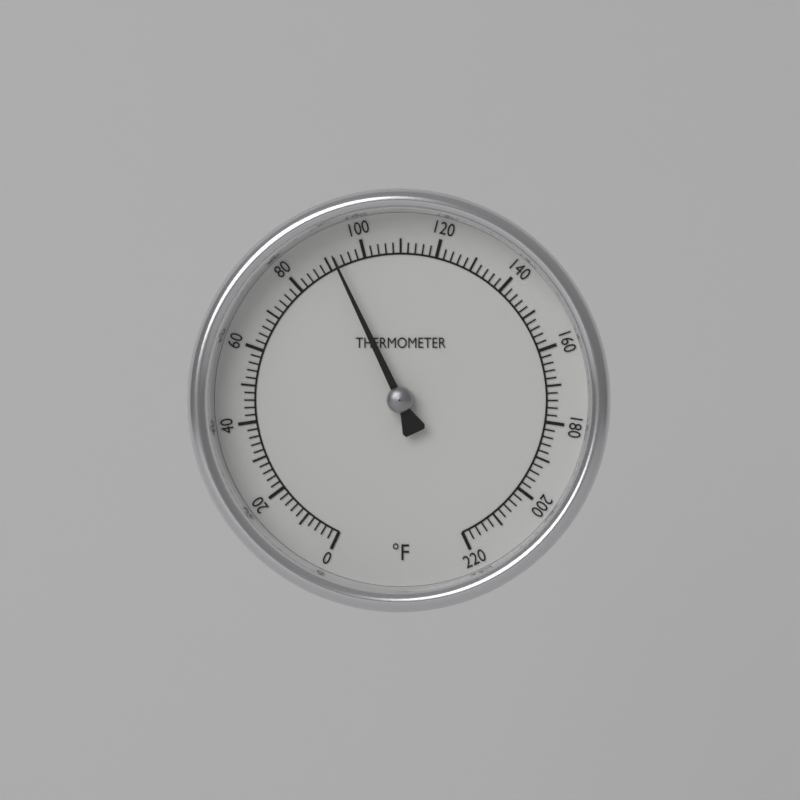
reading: 92 °F
